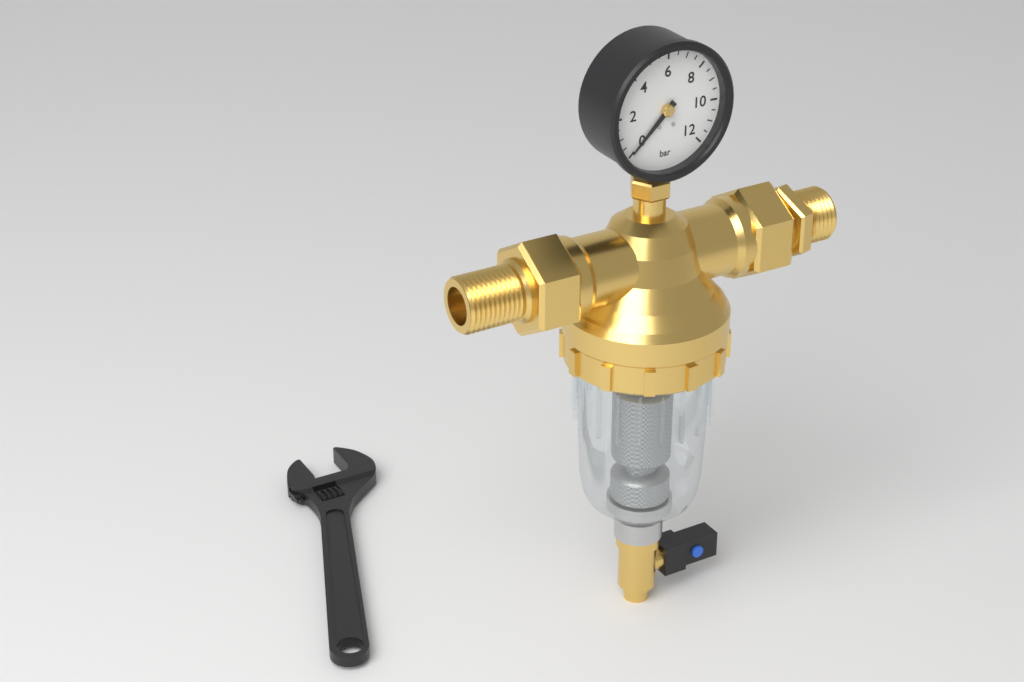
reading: 0.0 bar
